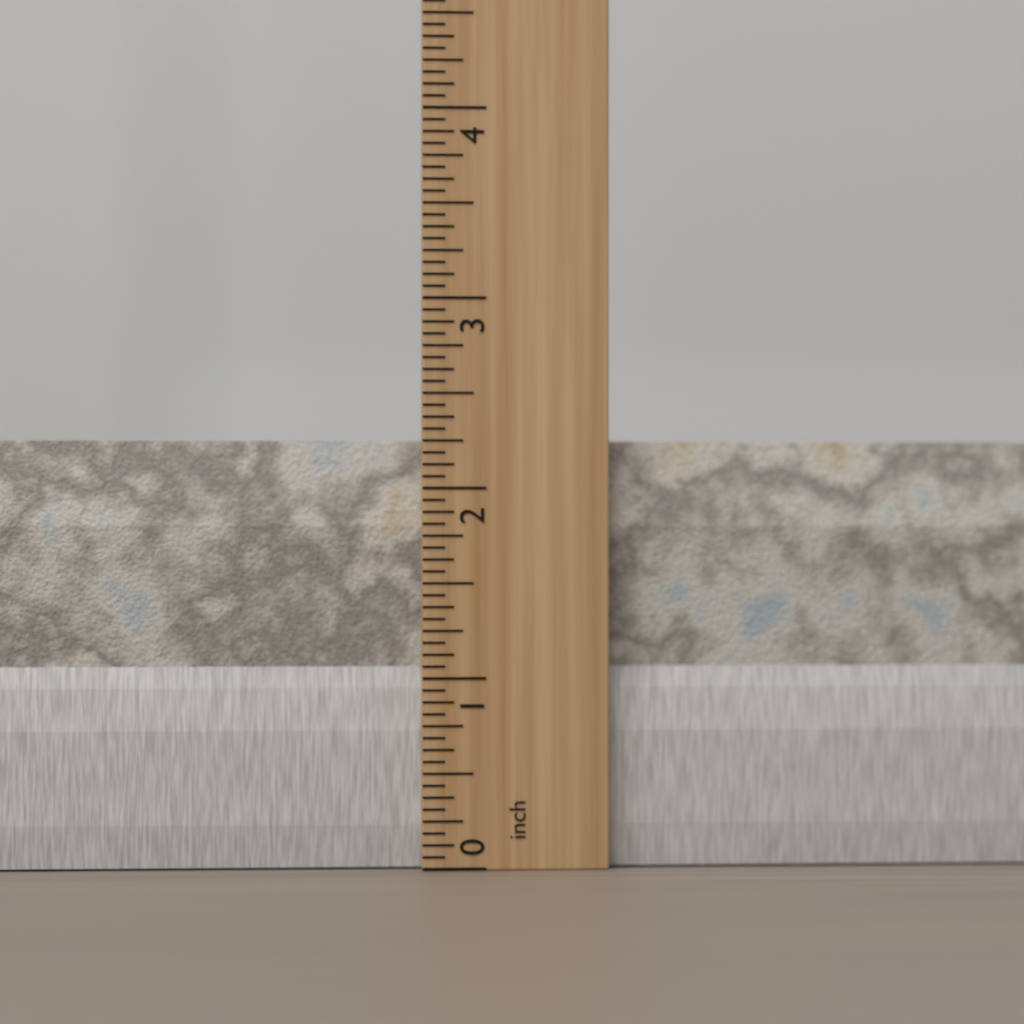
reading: 2.2500 inch
